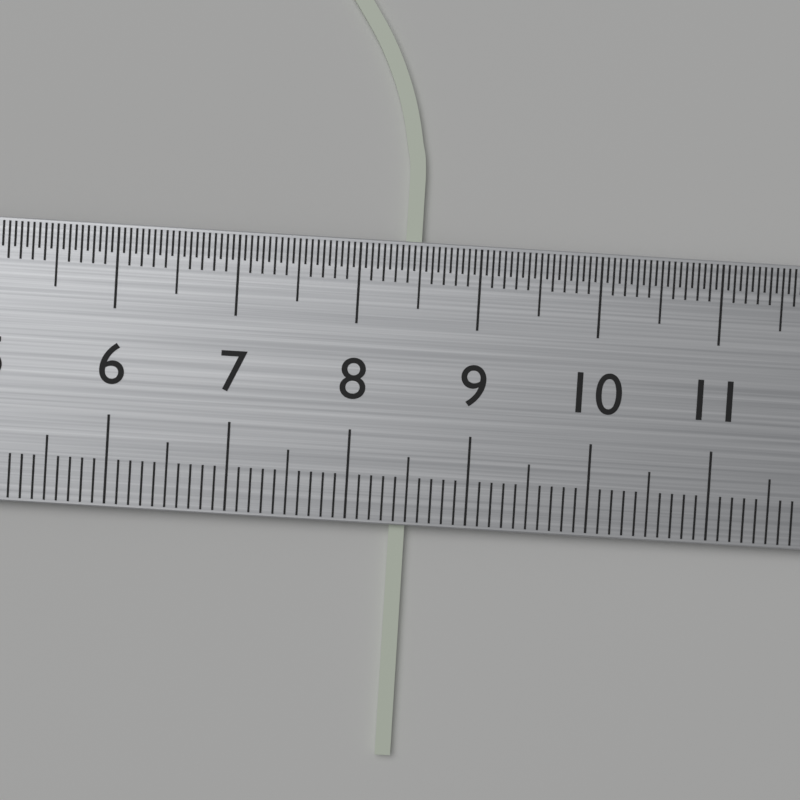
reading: 8.5 cm
